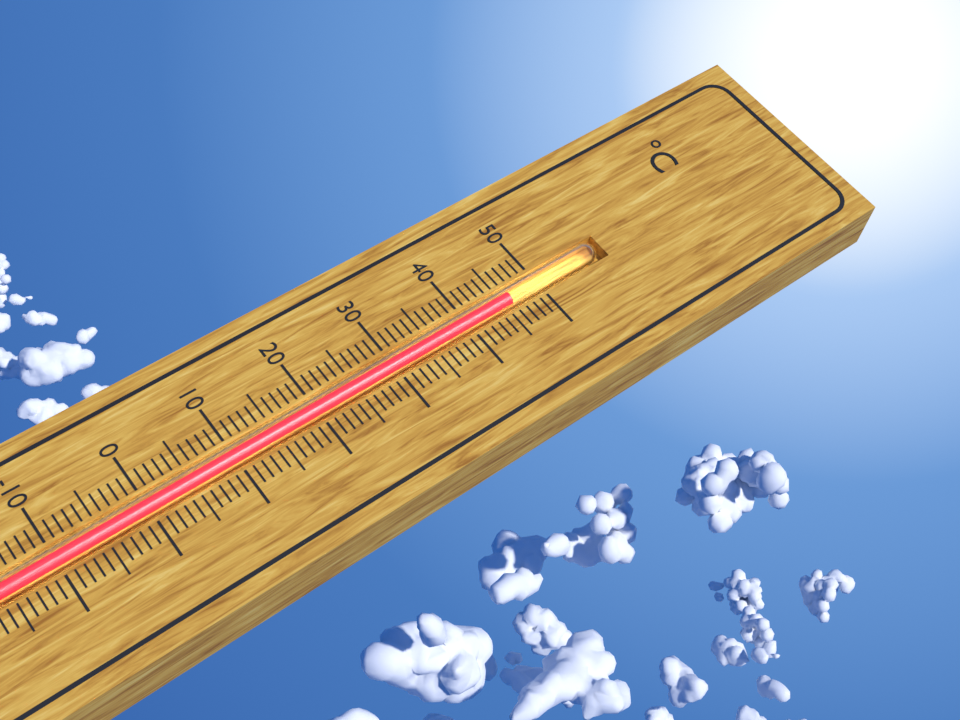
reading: 46 °C
